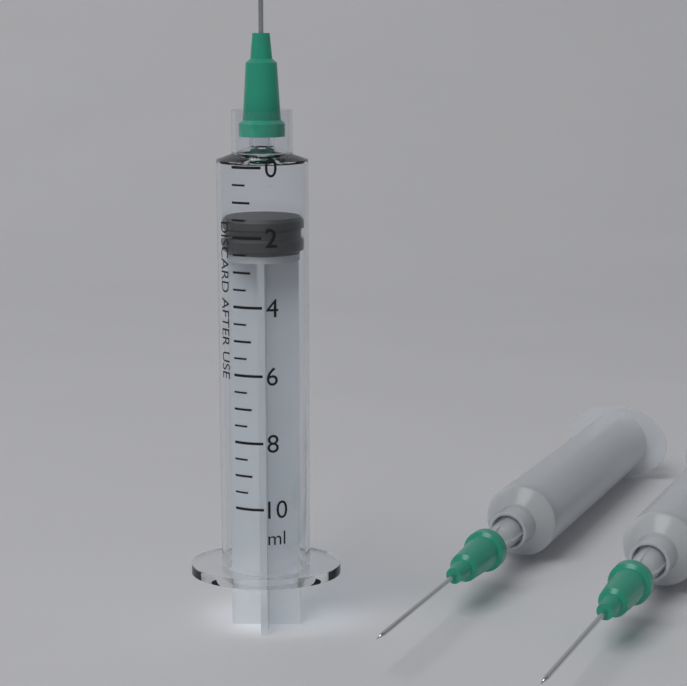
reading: 1.5 ml
